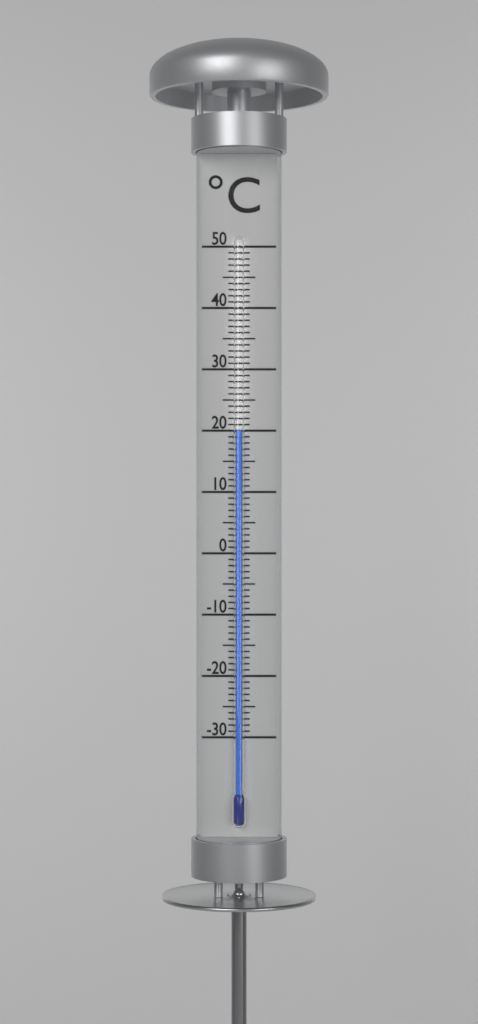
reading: 20 °C
